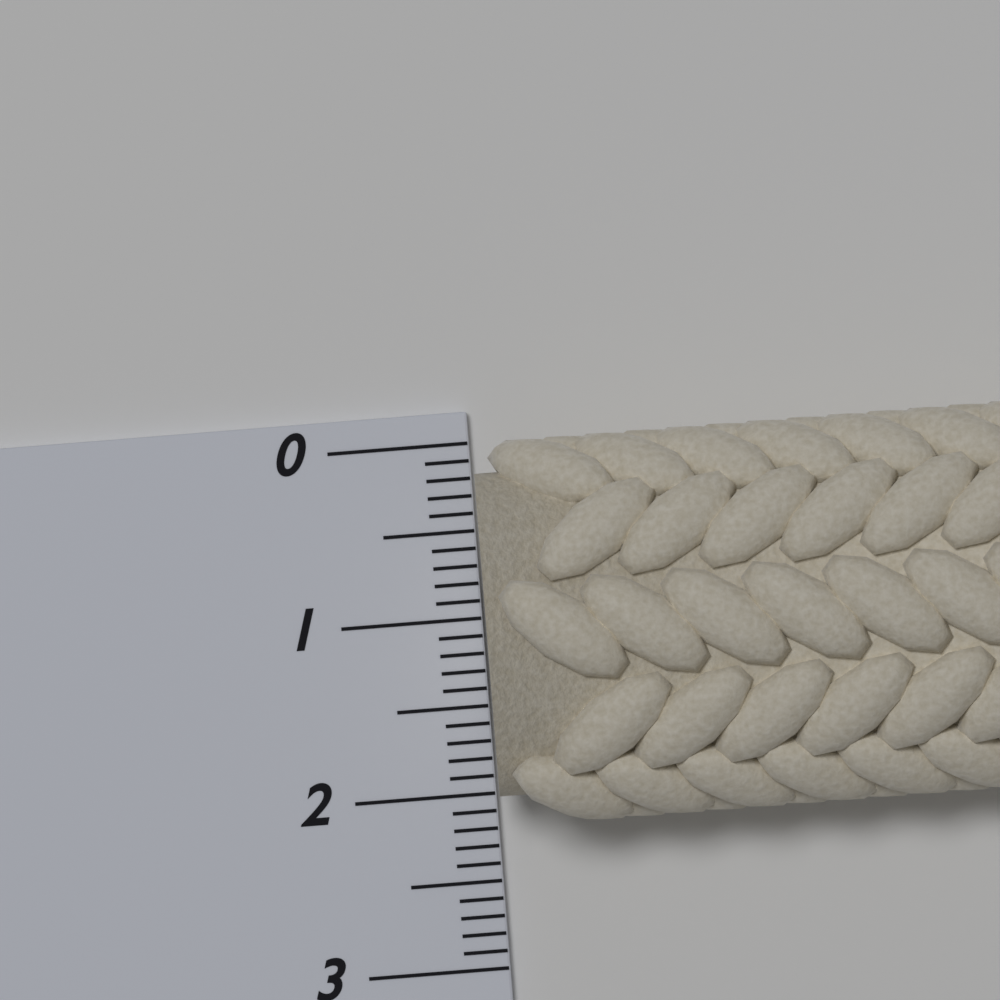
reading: 2.2 (no unit)
